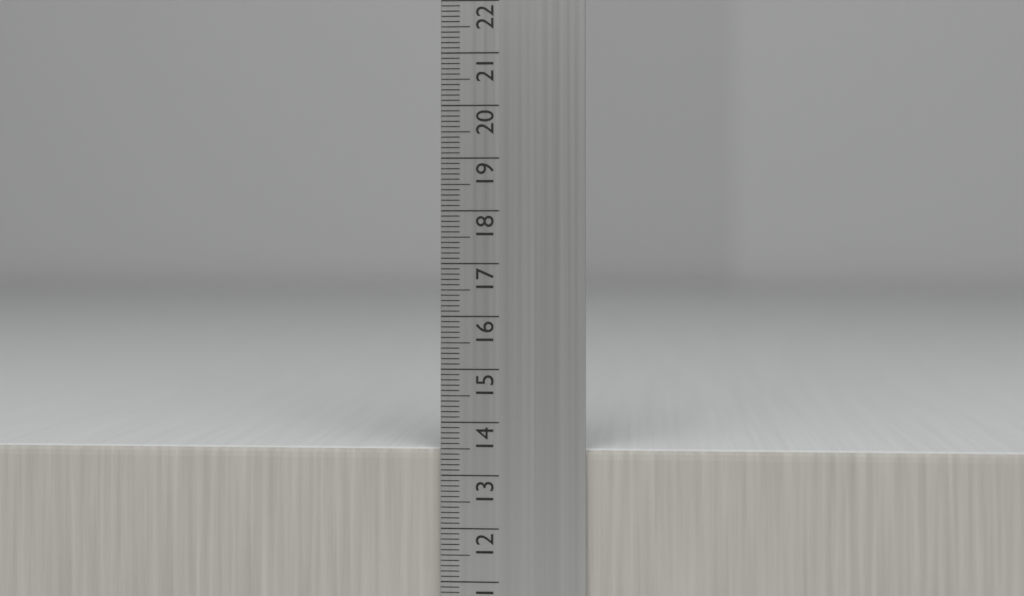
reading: 13.5 cm
